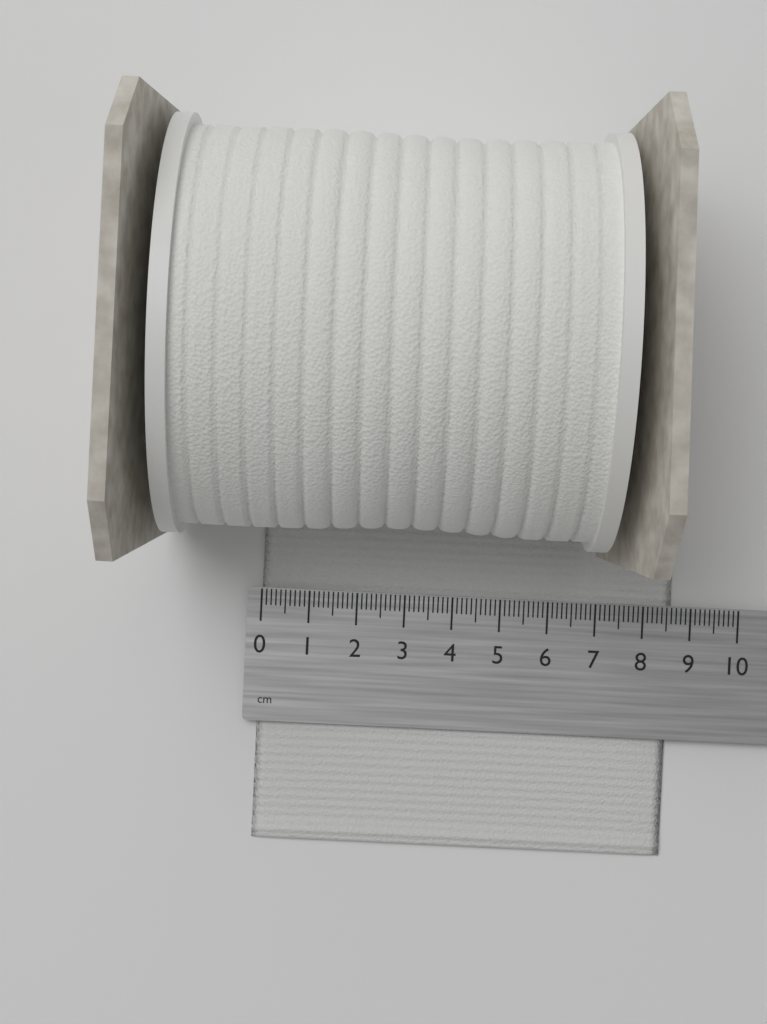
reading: 8.6 cm
